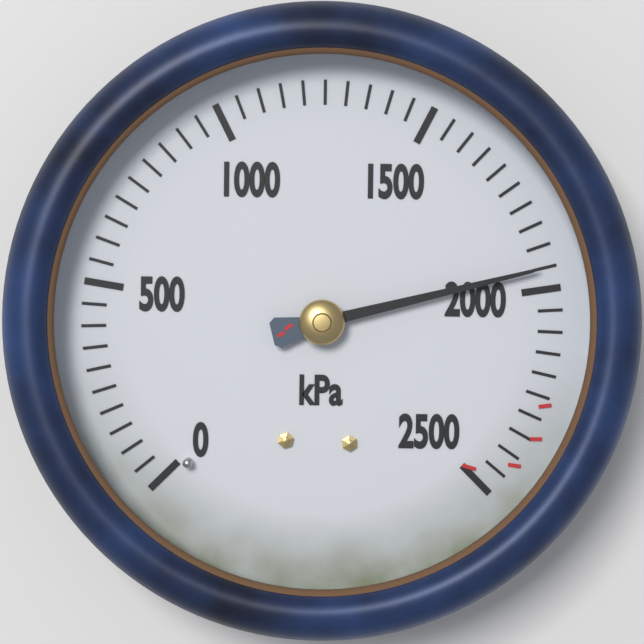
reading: 1950 kPa
